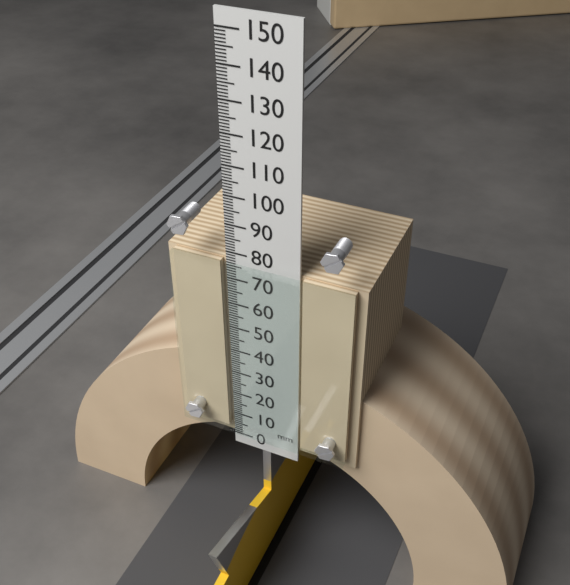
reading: 77 mm
